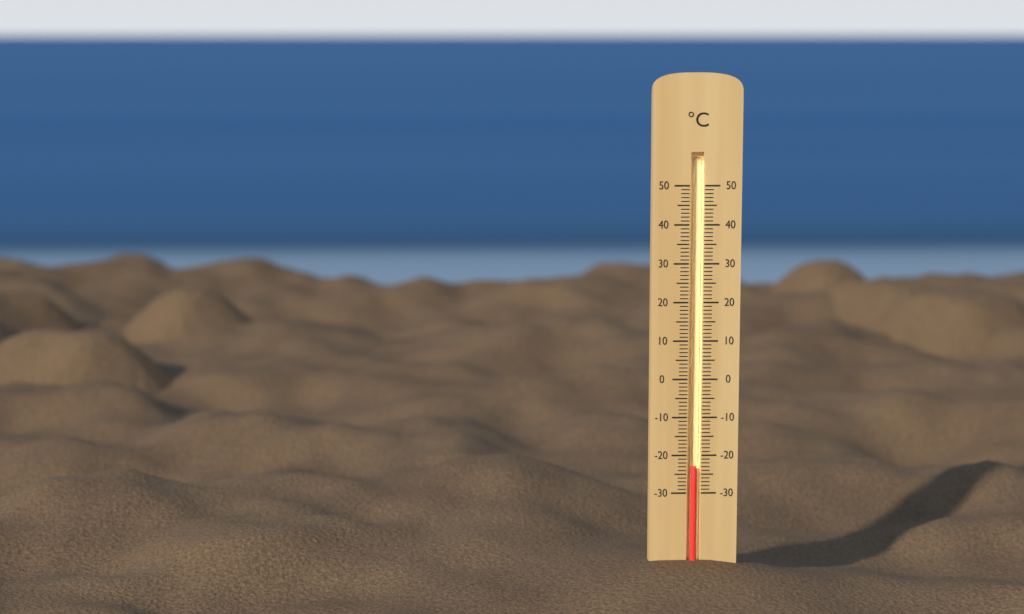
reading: -23 °C
